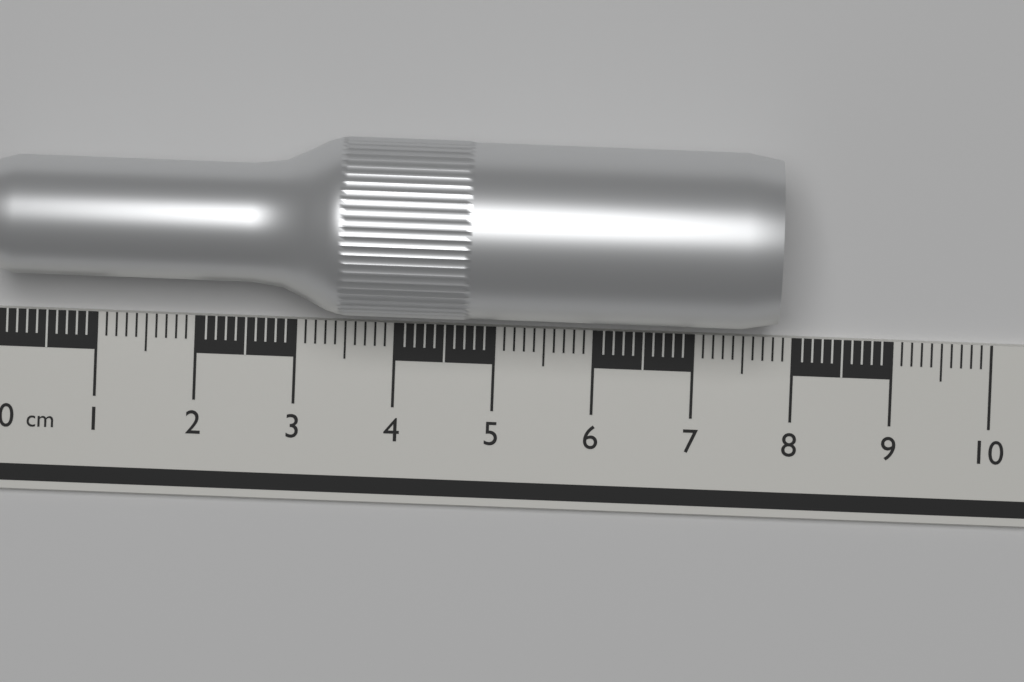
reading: 7.8 cm
